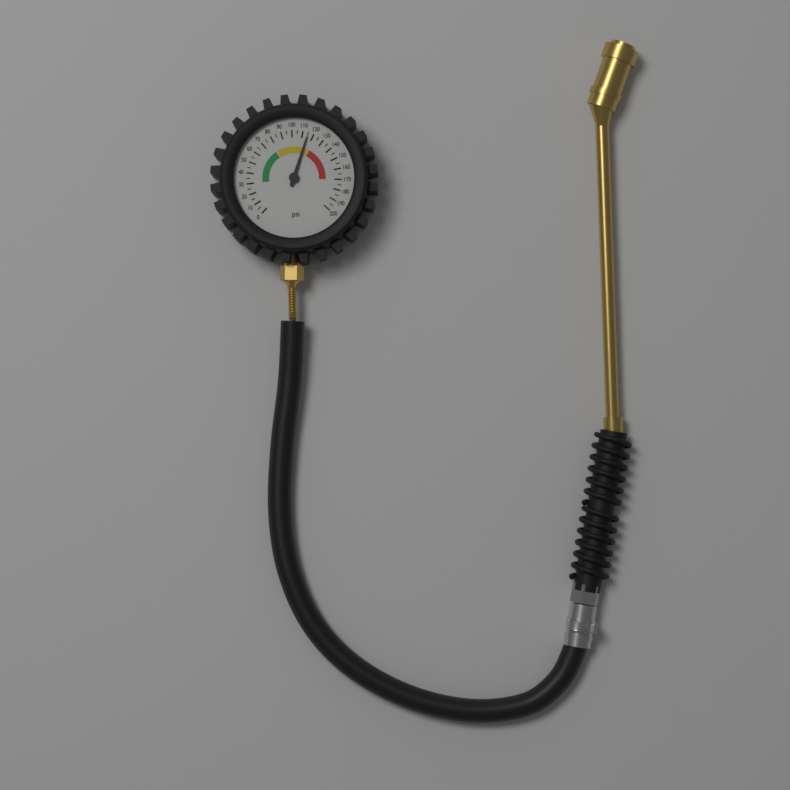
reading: 115 psi
